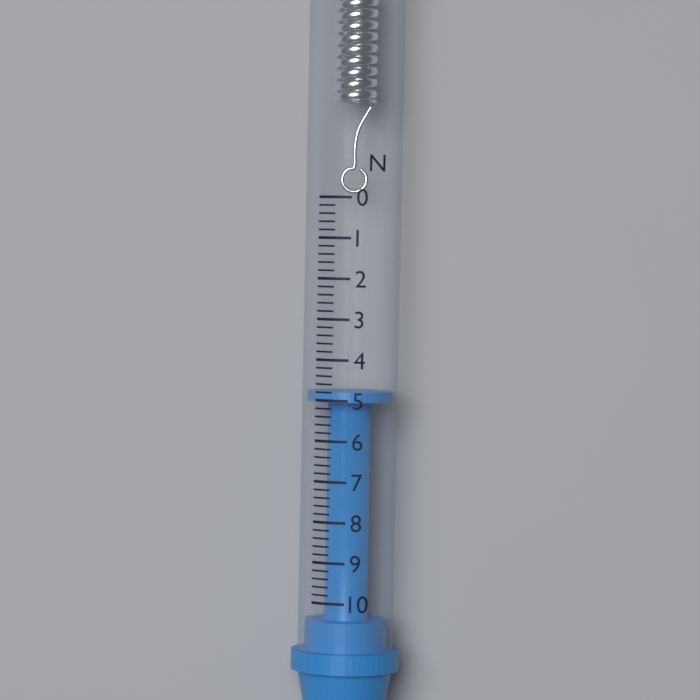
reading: 4.8 N
